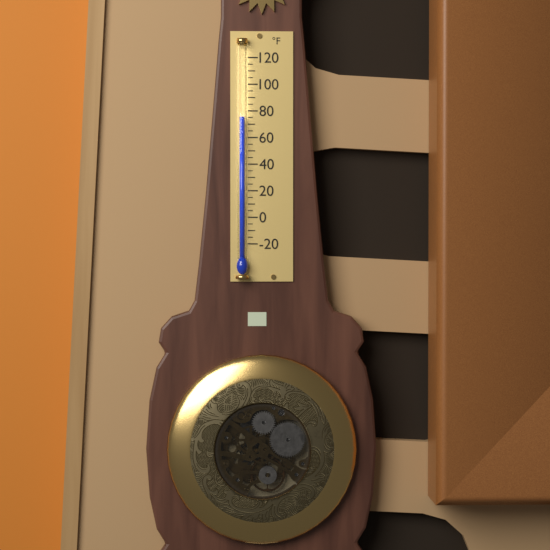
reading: 75 °F
